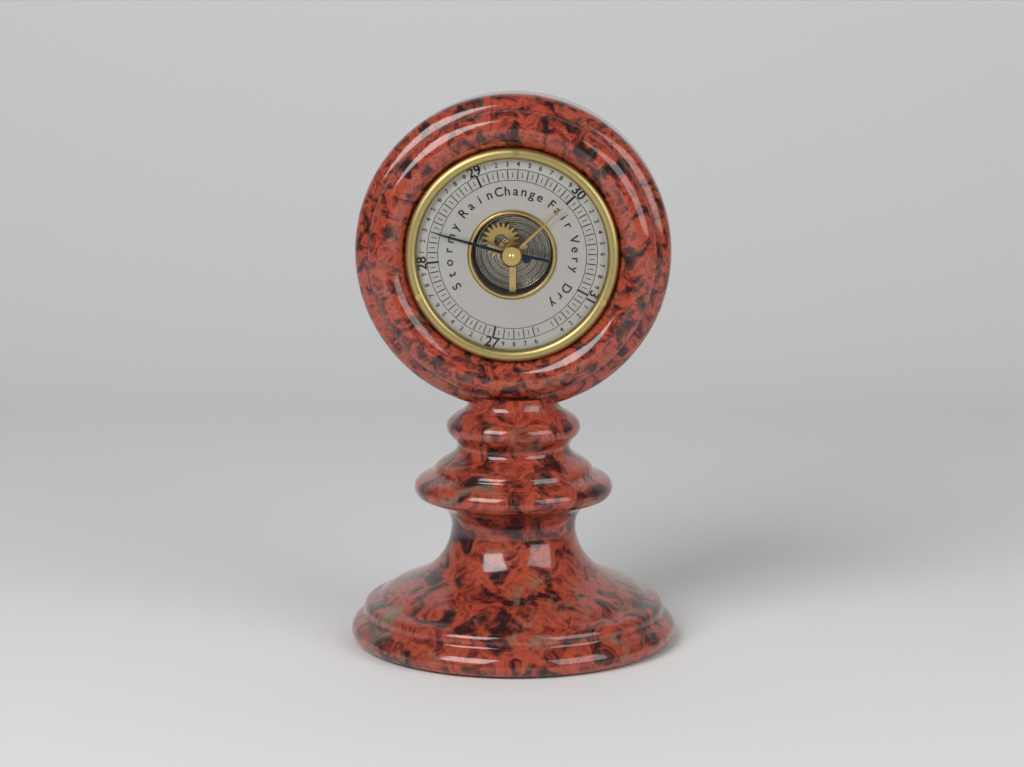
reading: 28.30 (no unit)
